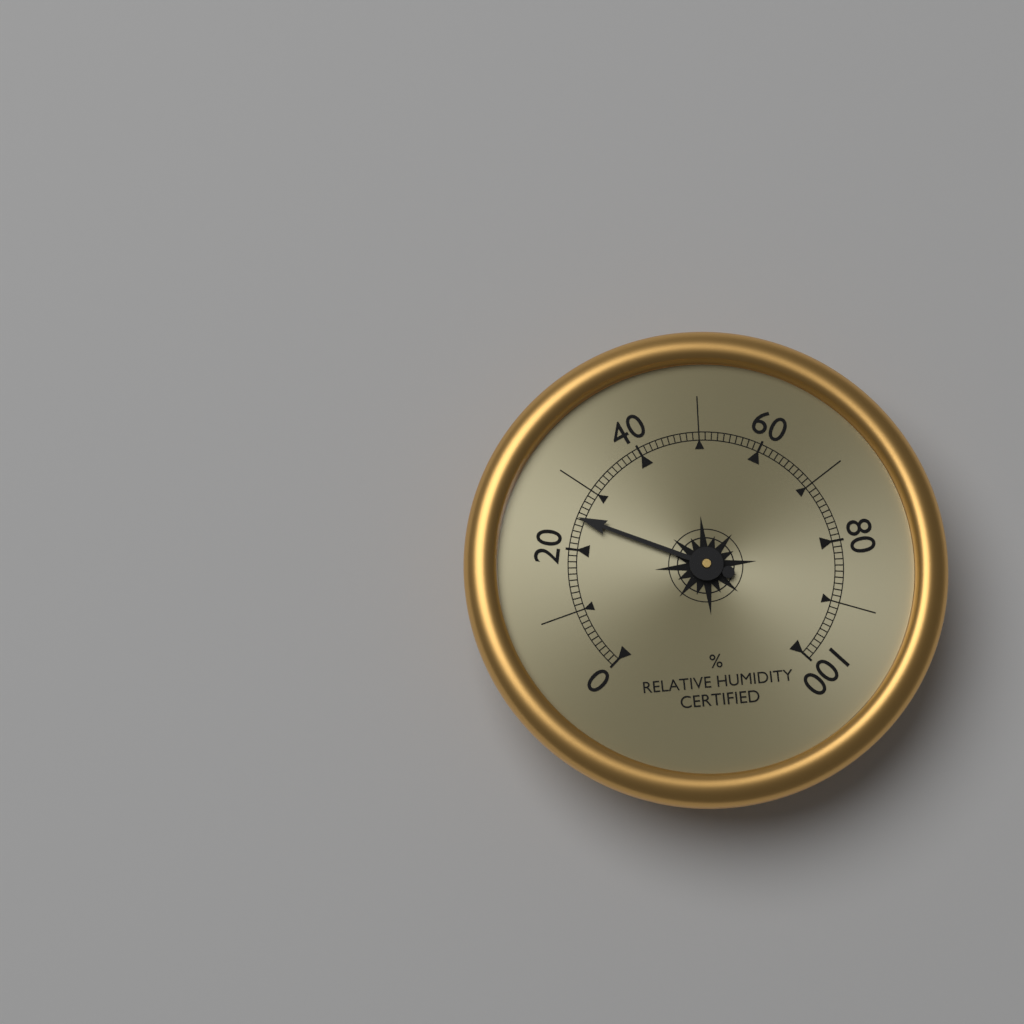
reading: 25 %
